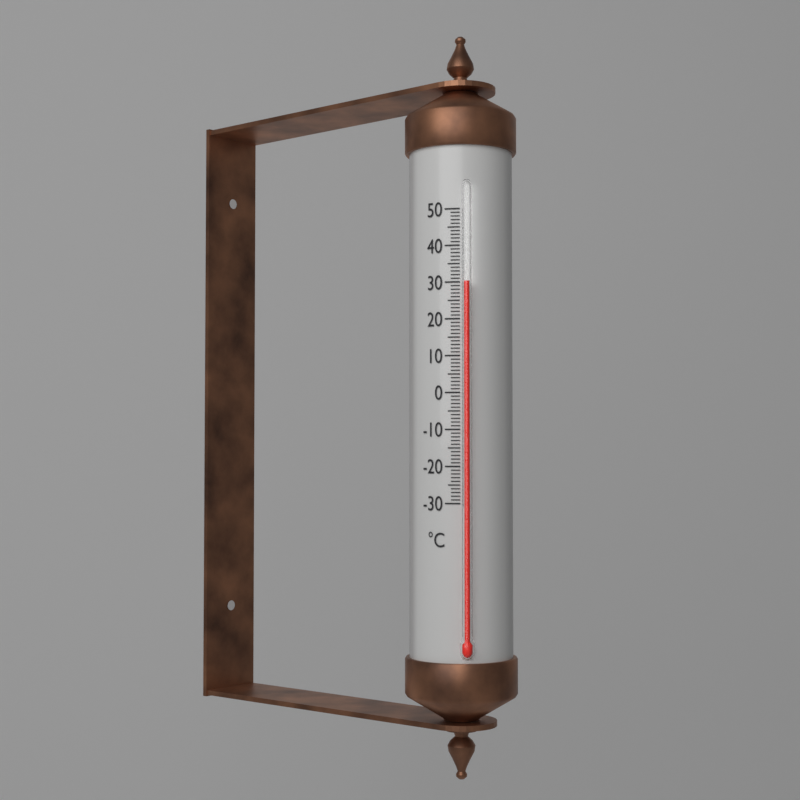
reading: 30 °C
